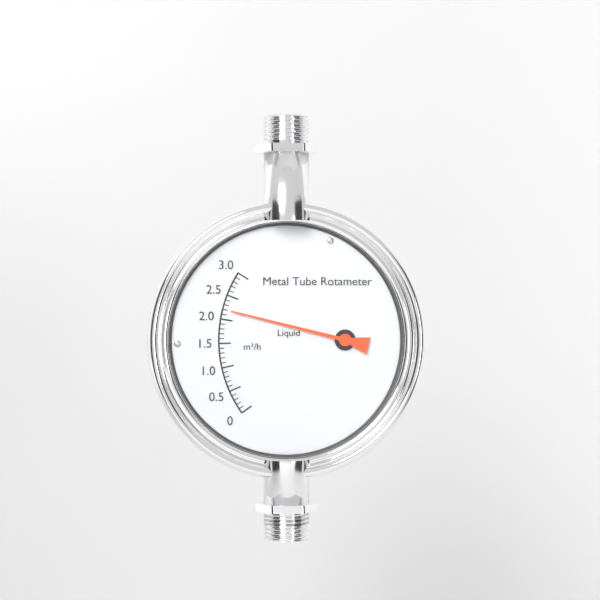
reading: 2.2 m³/h
